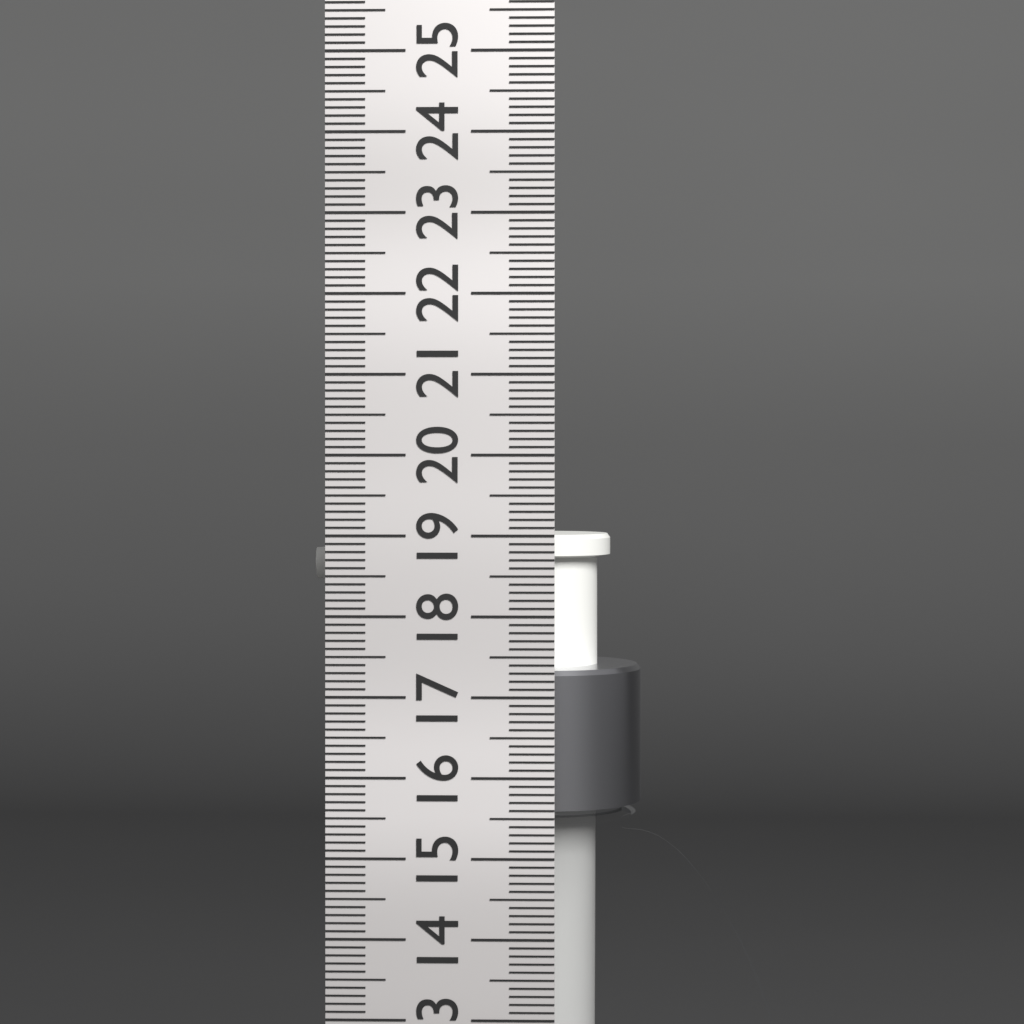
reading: 18.9 cm
